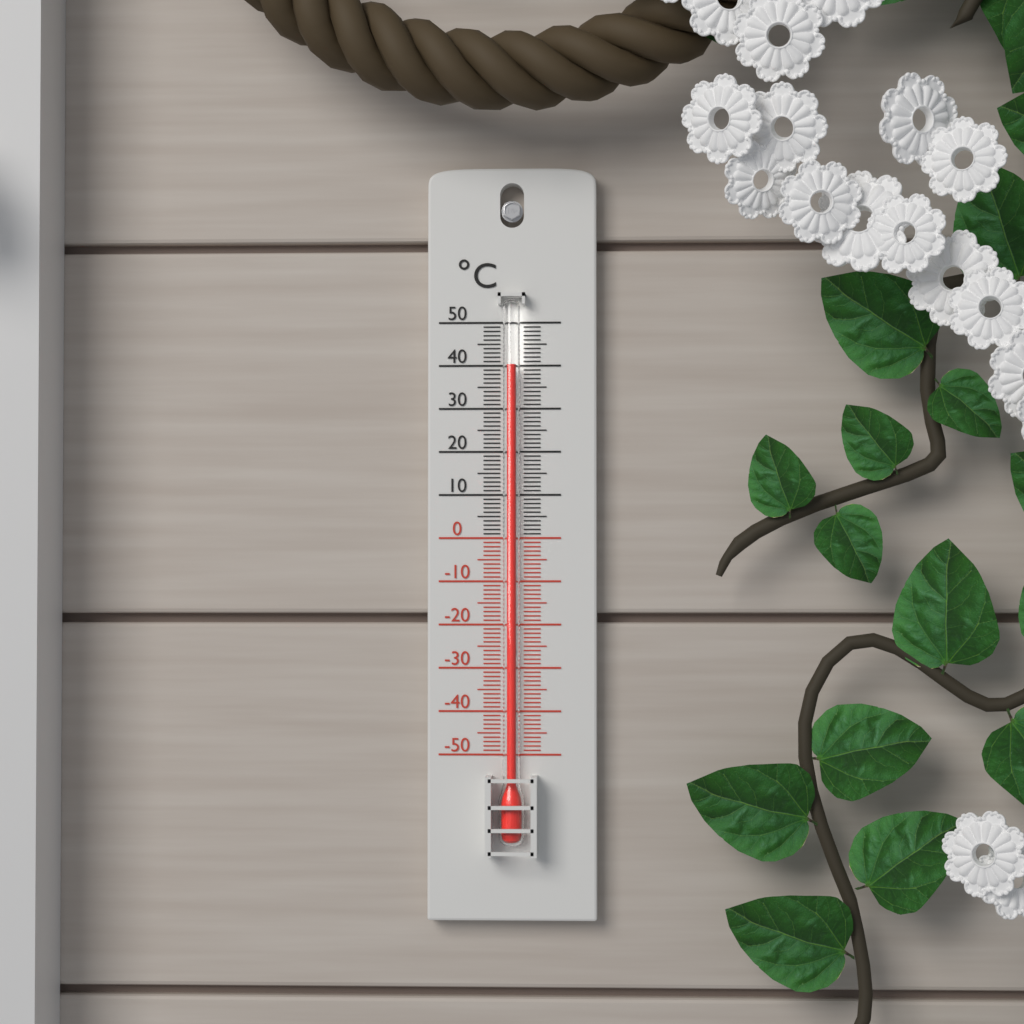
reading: 40 °C
